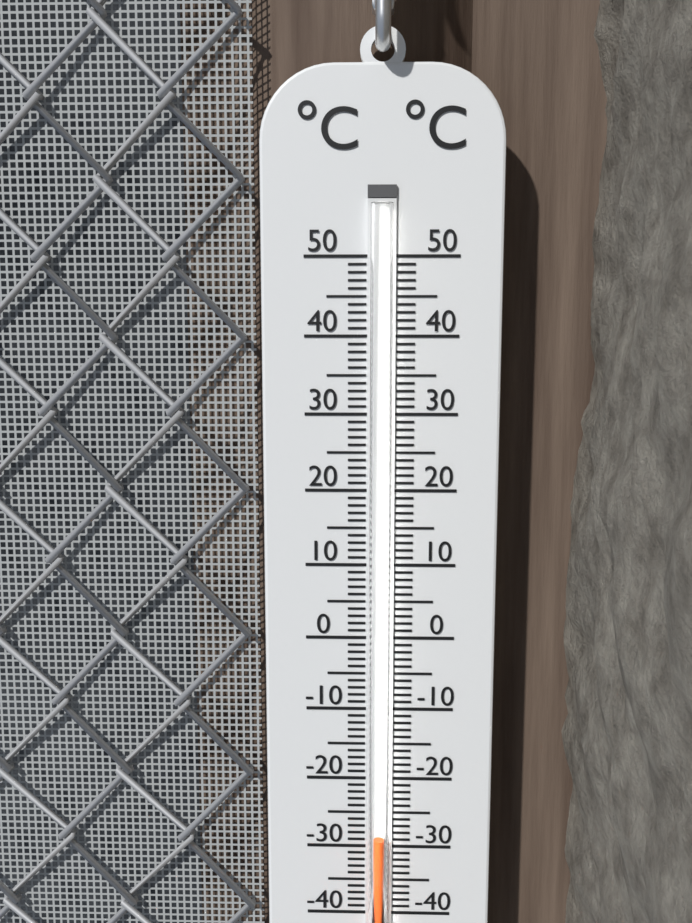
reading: -28 °C
